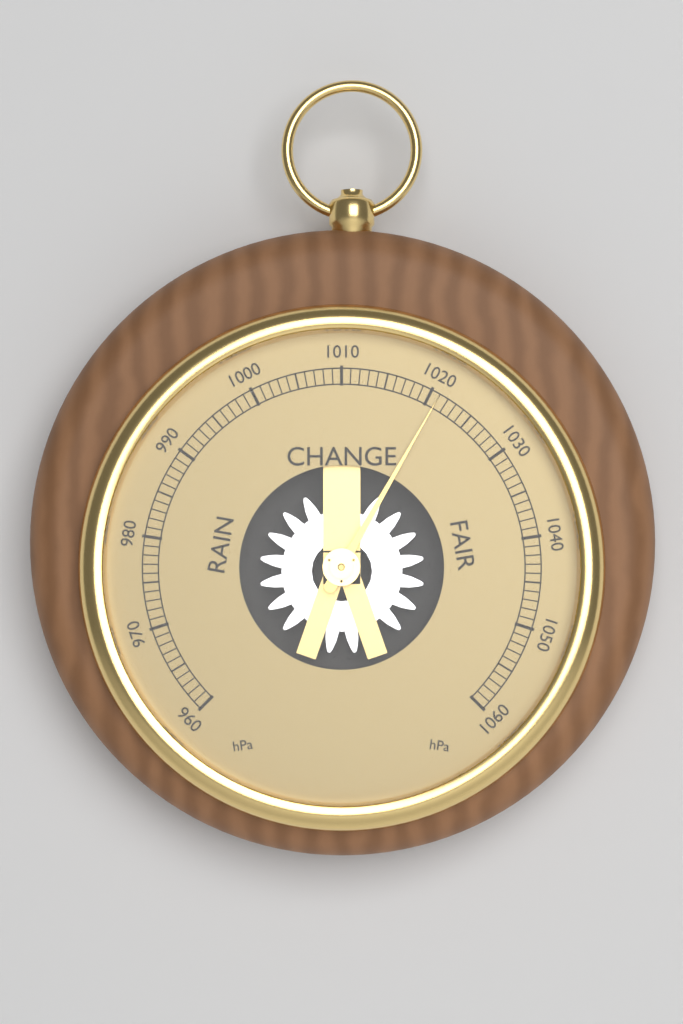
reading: 1021 hPa
